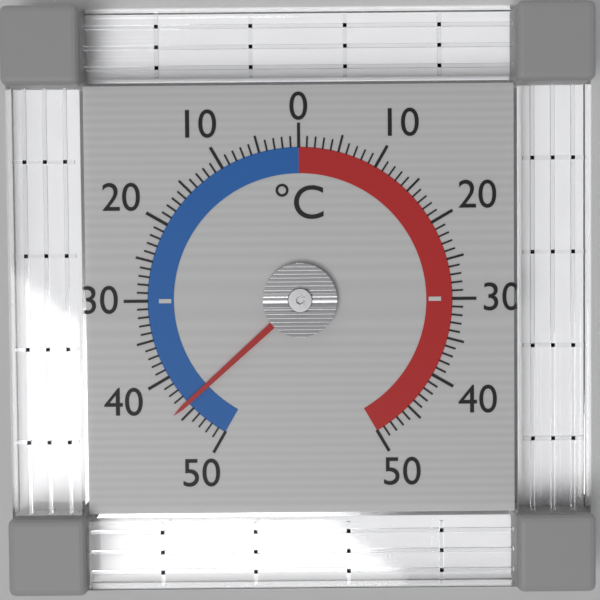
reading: -44 °C
